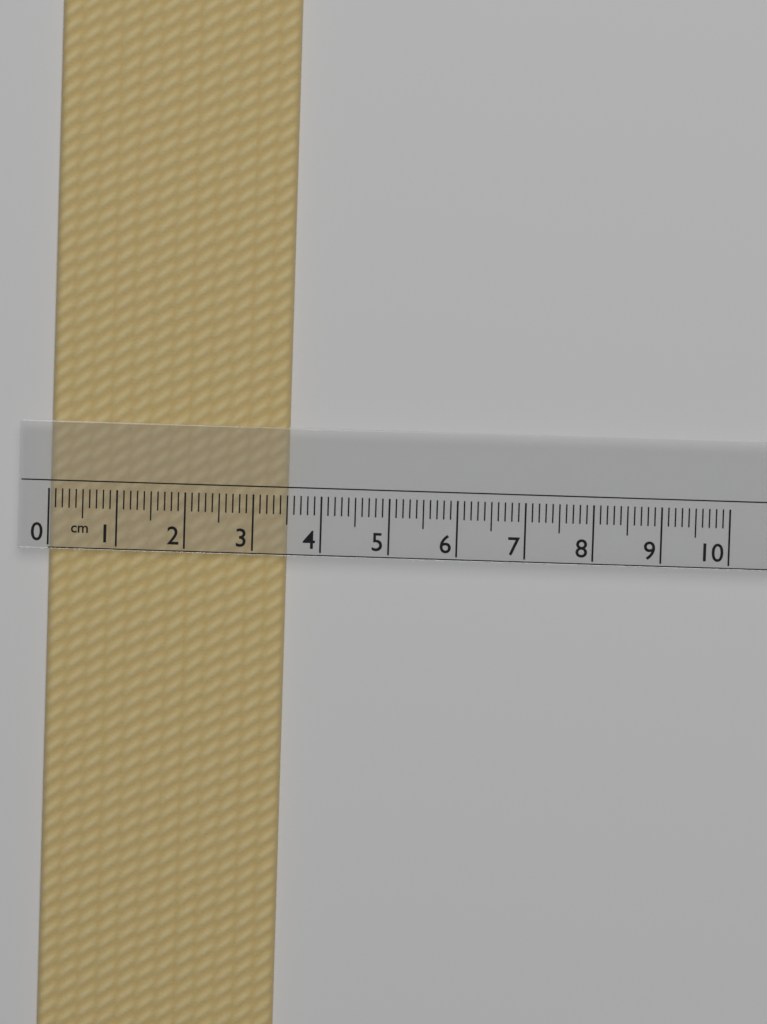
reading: 3.5 cm
